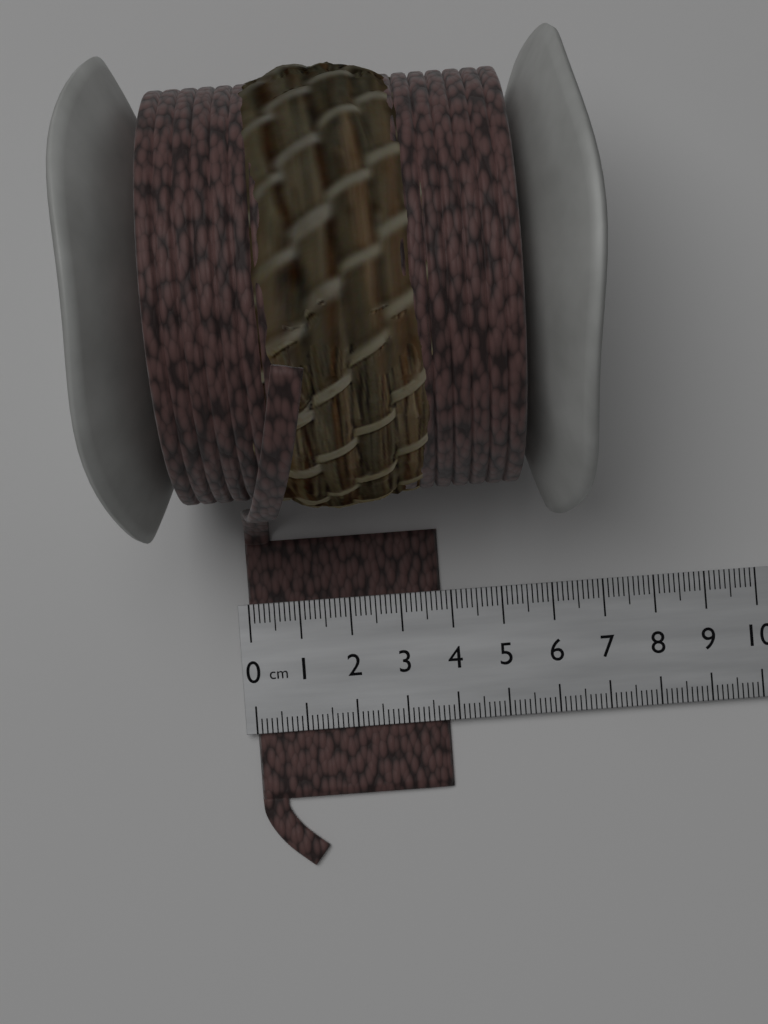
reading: 3.8 cm
